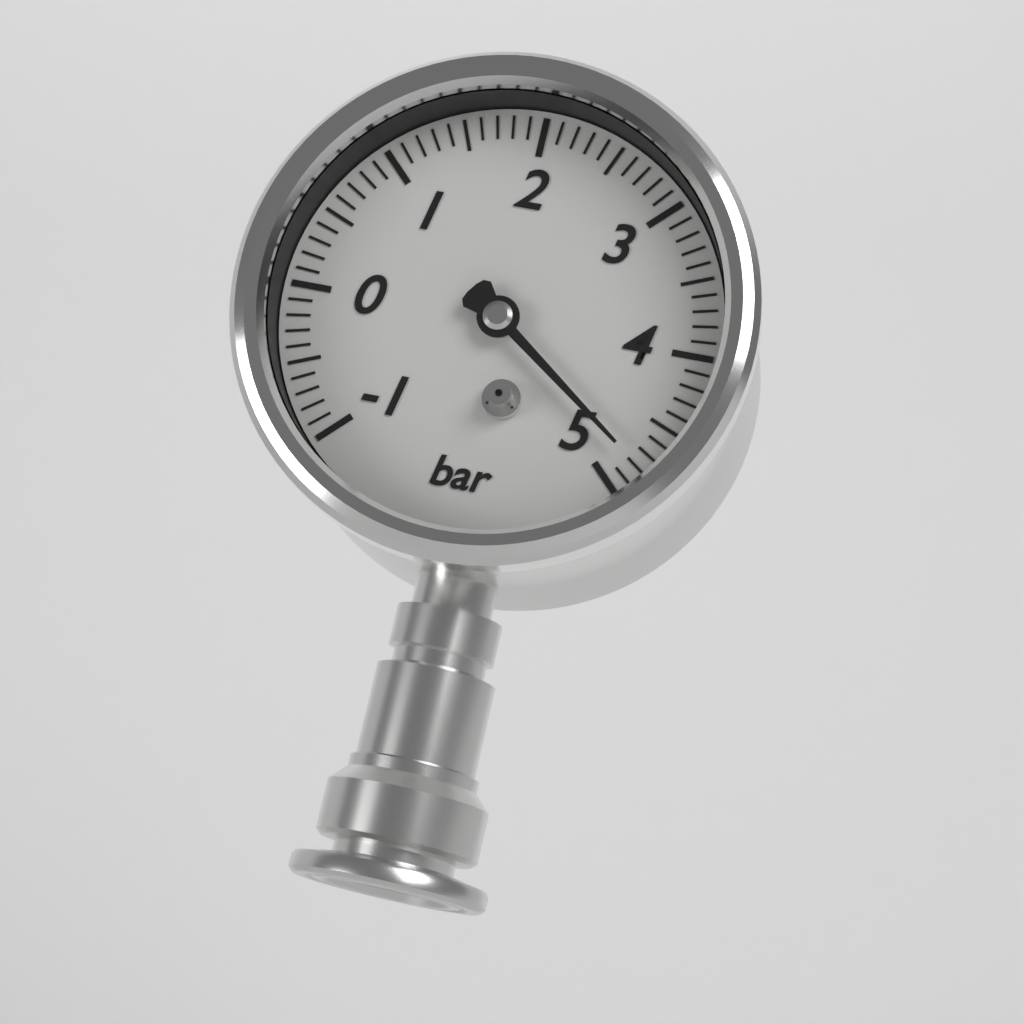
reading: 4.8 bar
